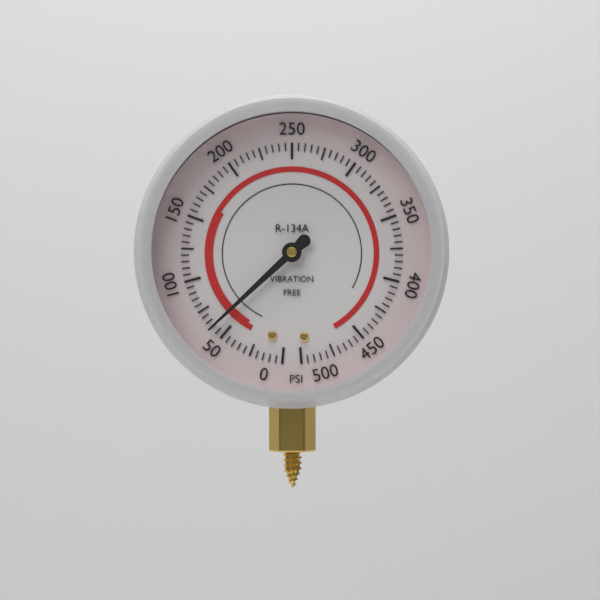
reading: 60 psi
